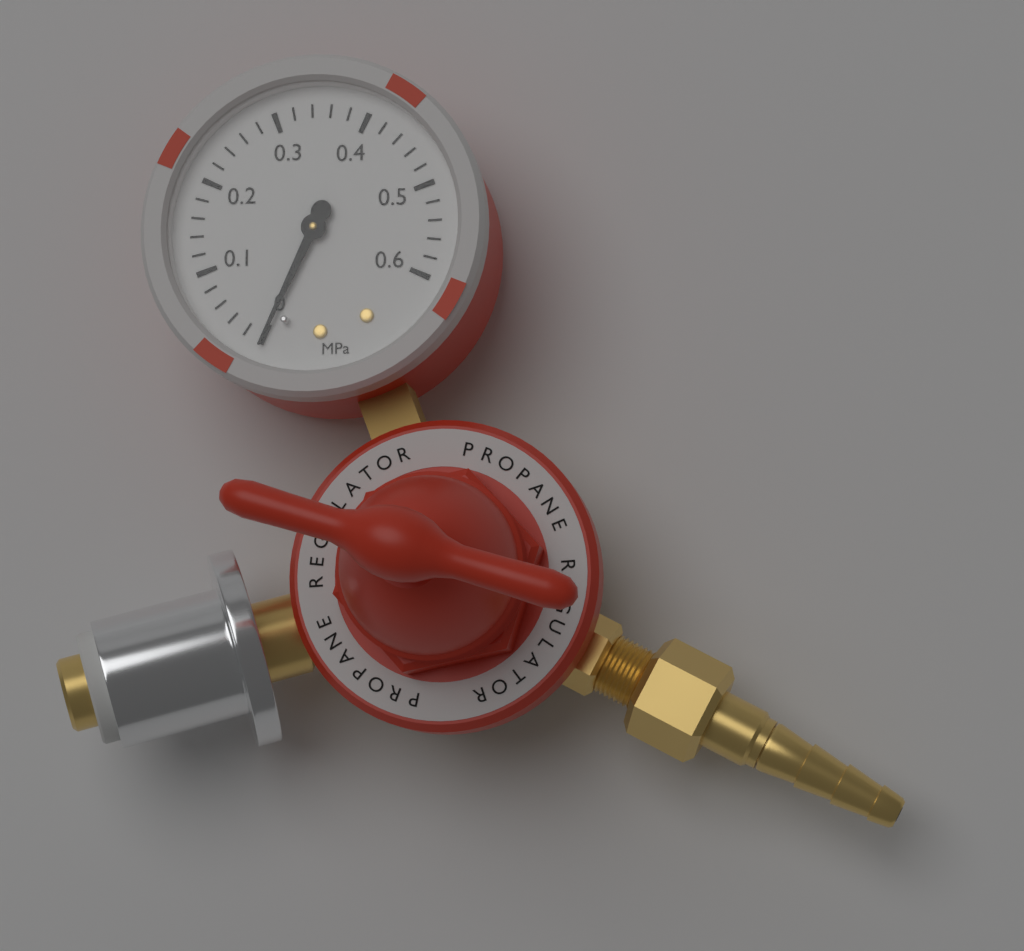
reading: 0.00 MPa
